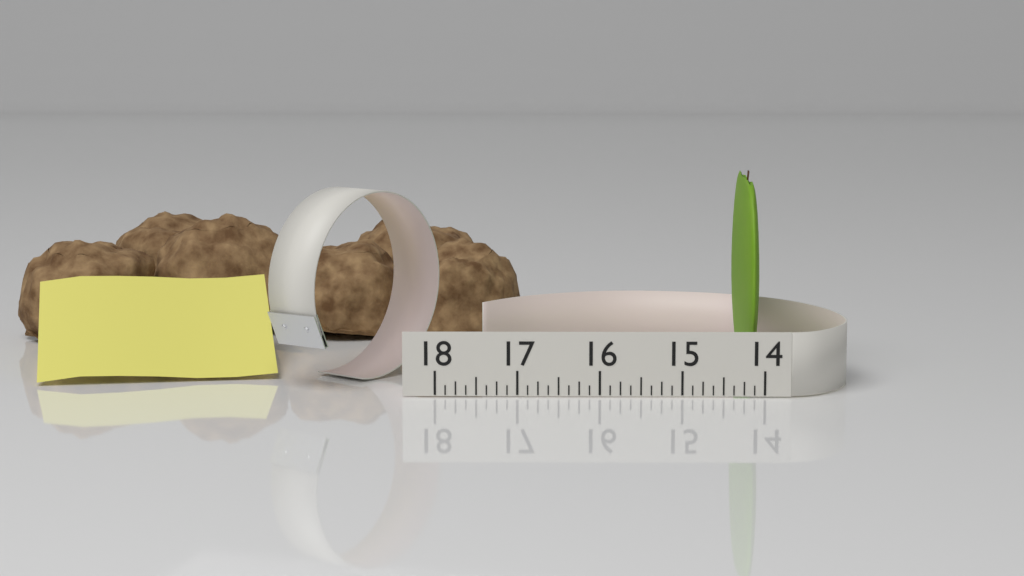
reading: 14.250 (no unit)
